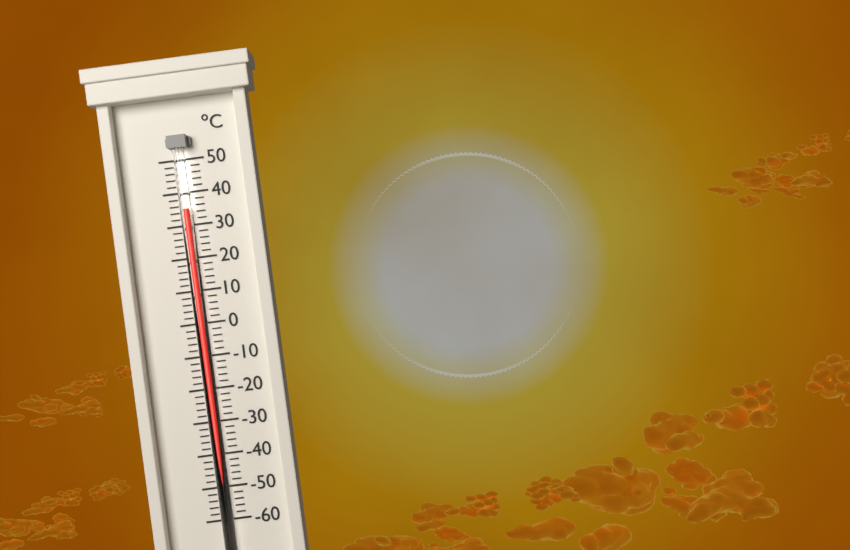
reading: 35 °C
